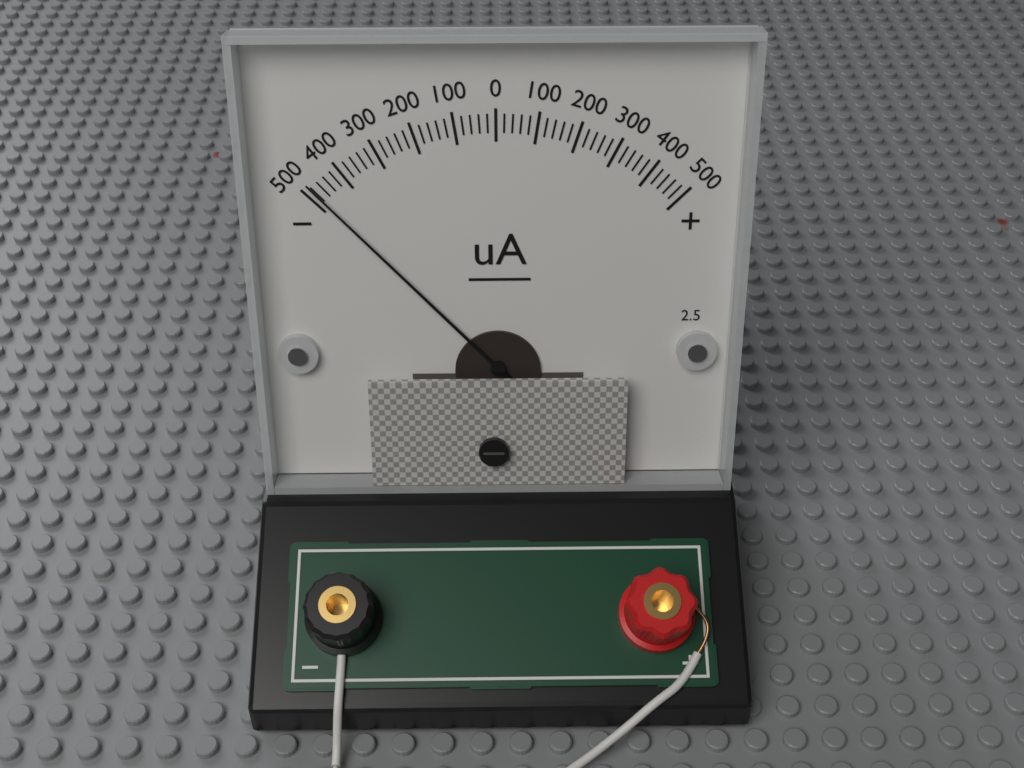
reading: -480 uA
